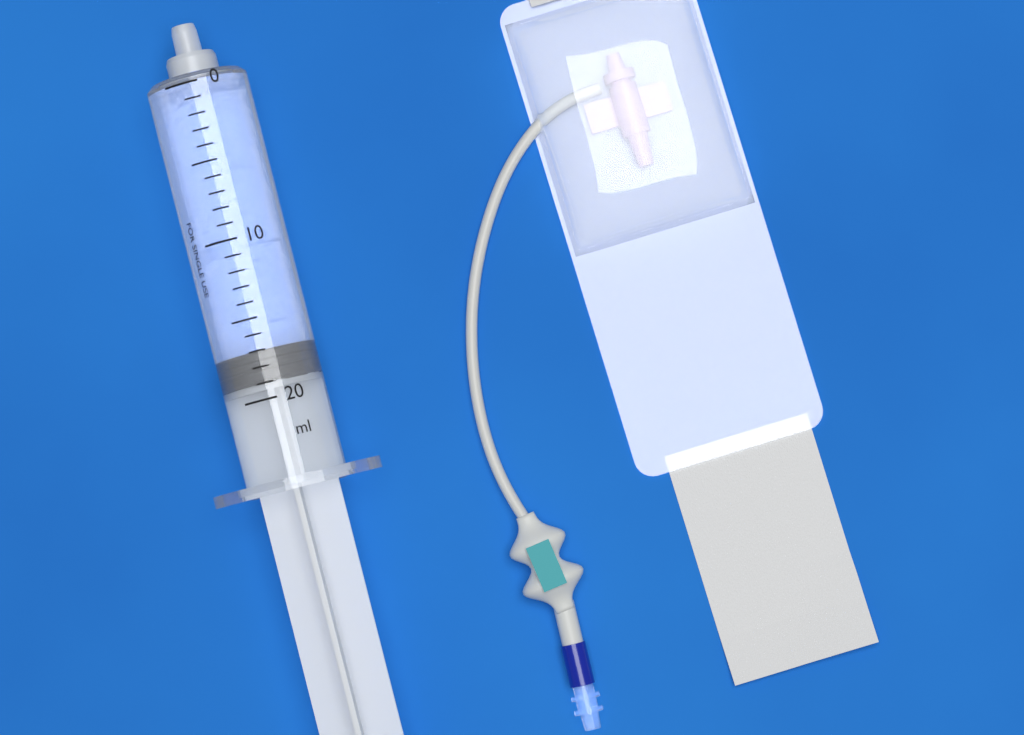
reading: 17 ml
